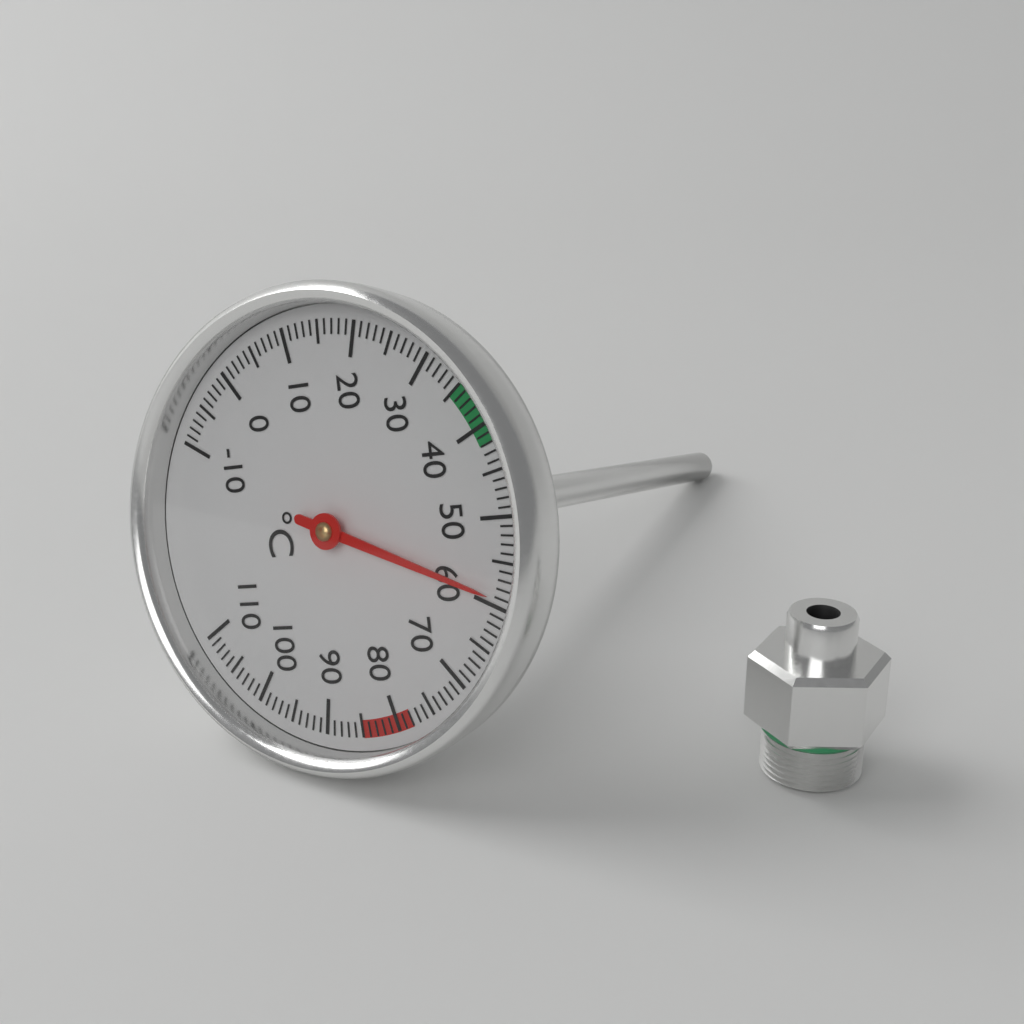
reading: 59 °C
